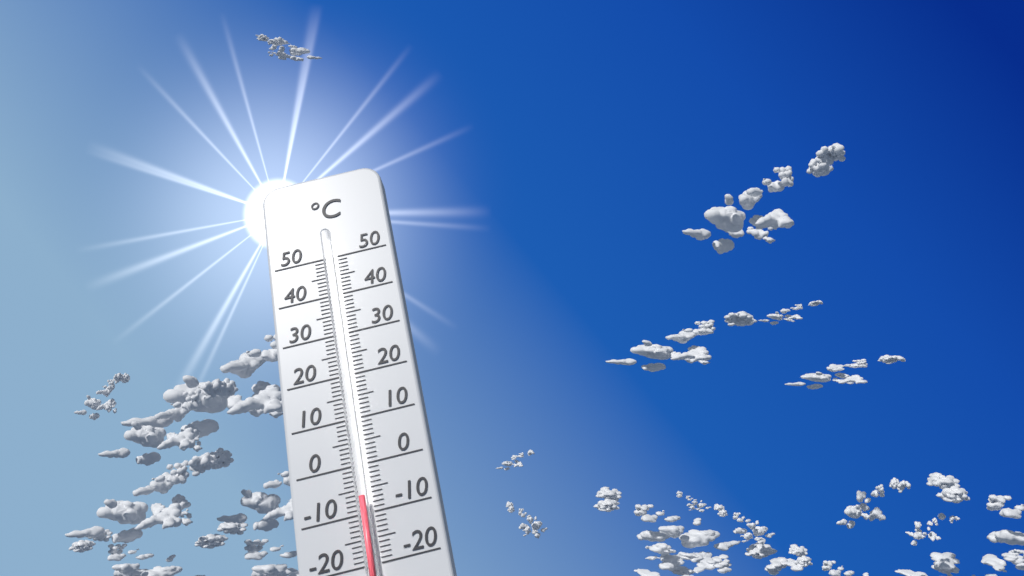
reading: -7 °C
